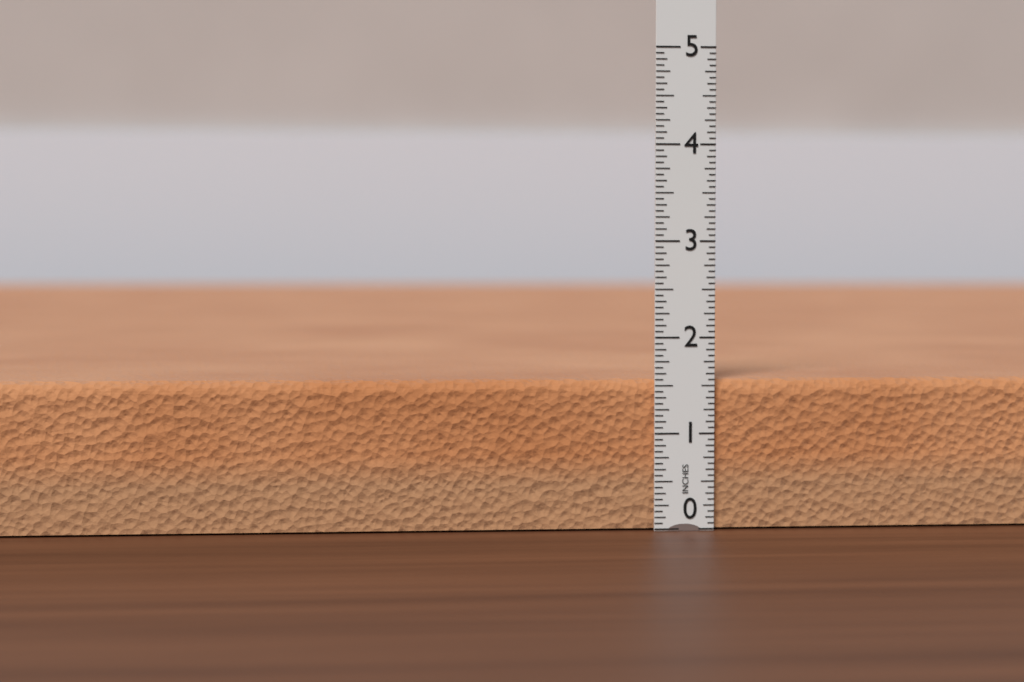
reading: 1.5625 in
